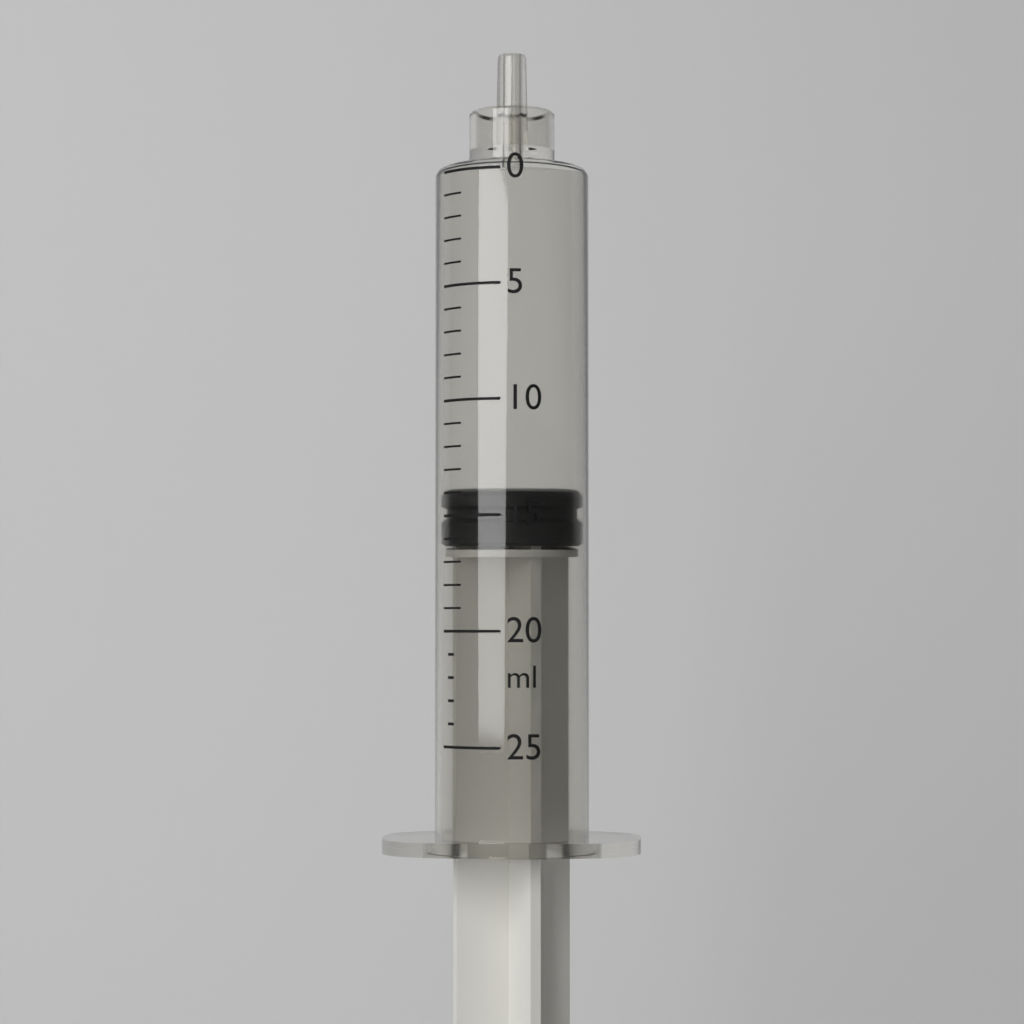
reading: 14 ml
